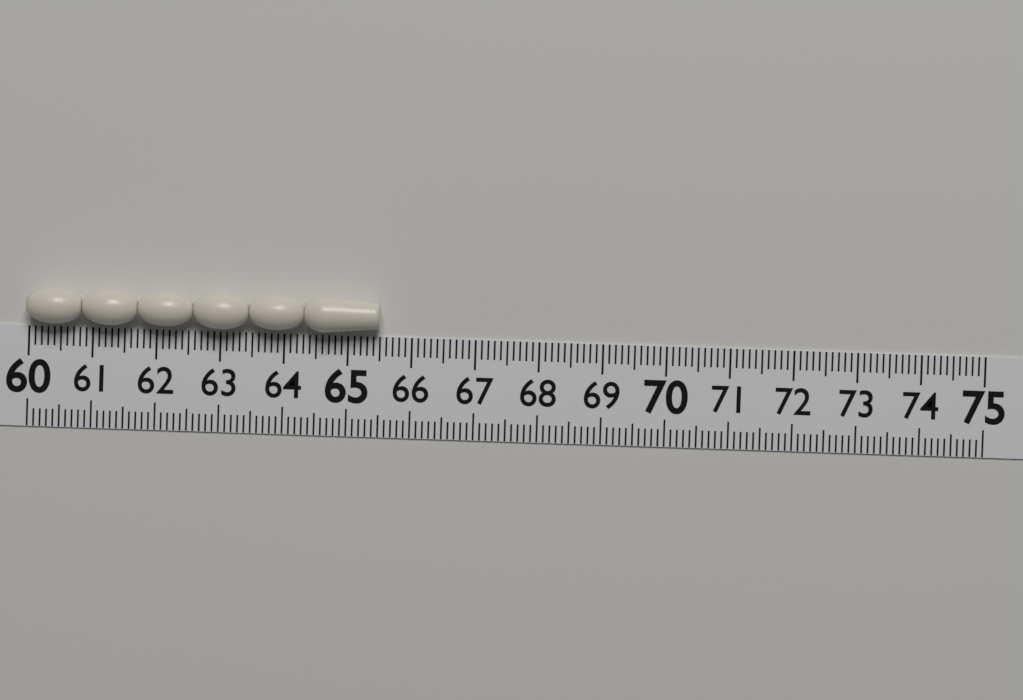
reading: 65.5 (no unit)
